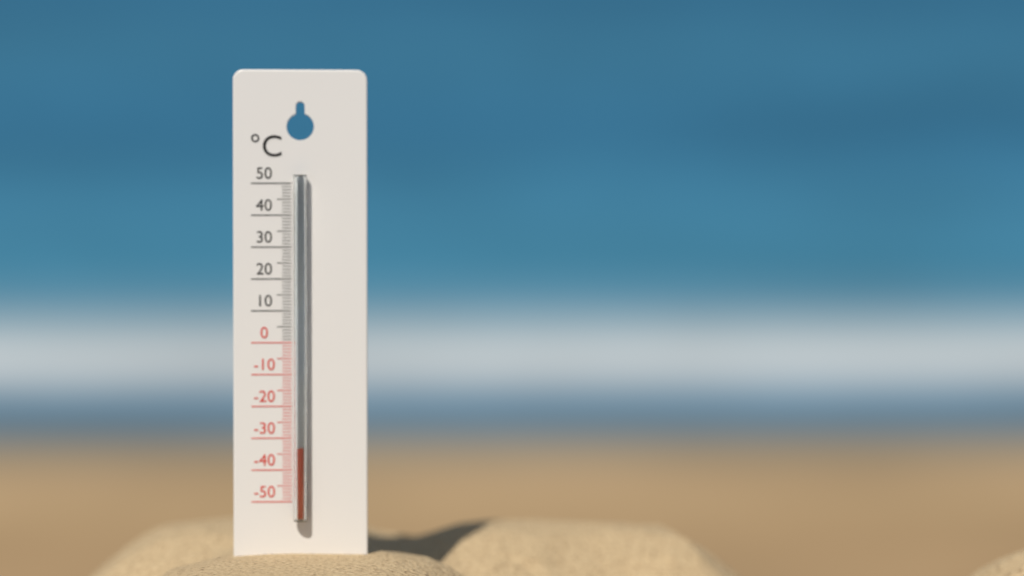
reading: -33 °C
